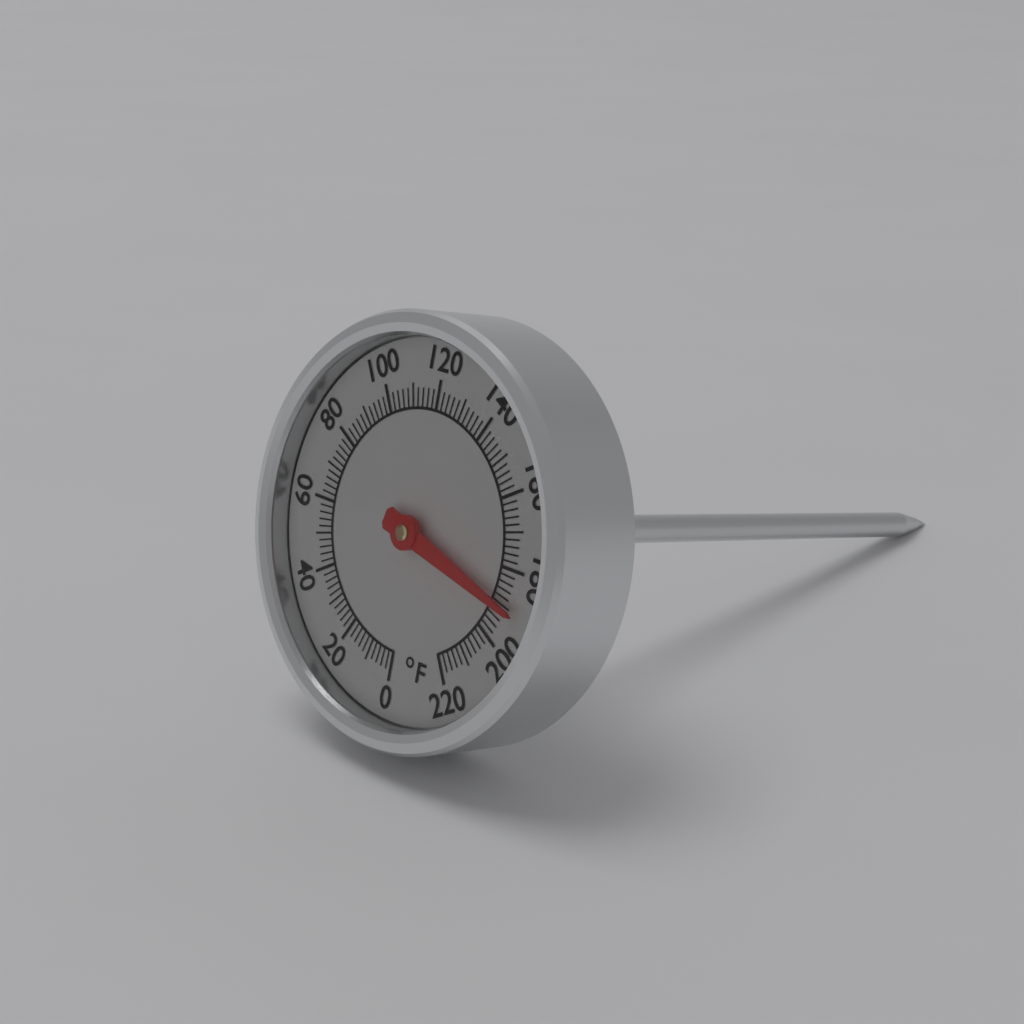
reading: 190 °F
